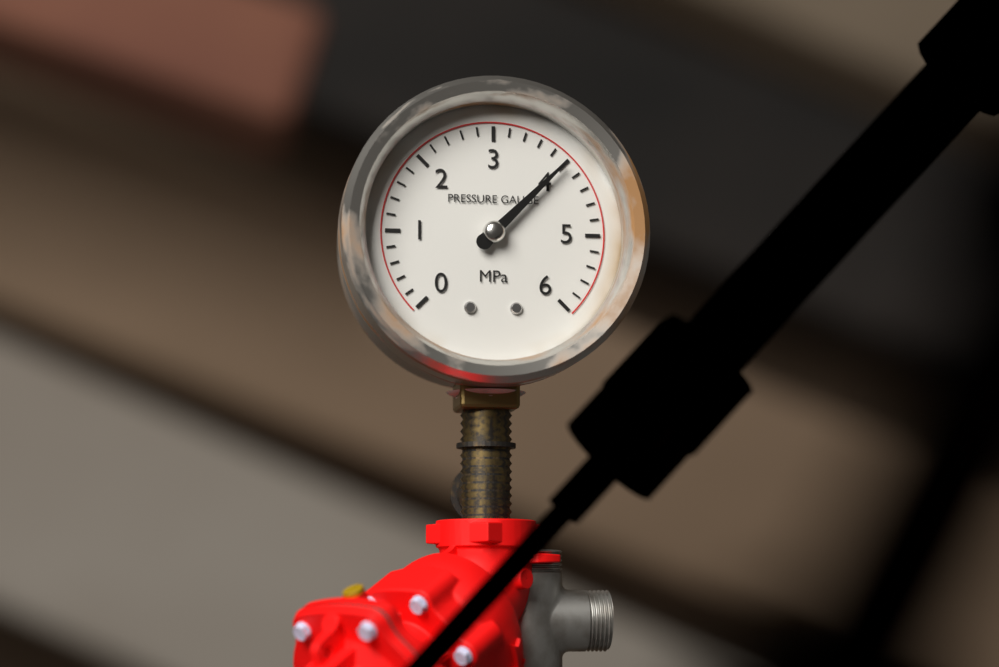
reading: 4.0 MPa
